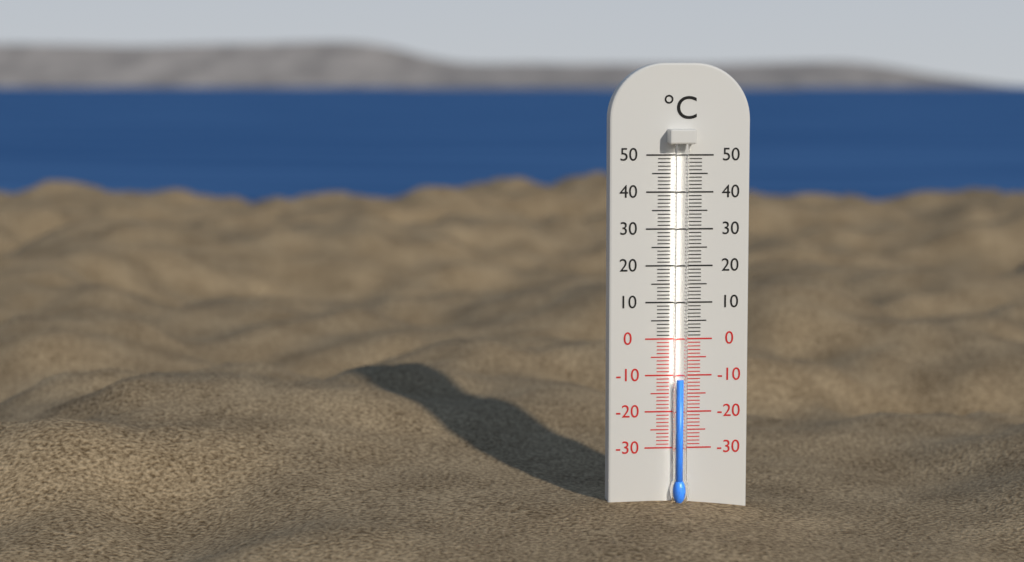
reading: -11 °C
